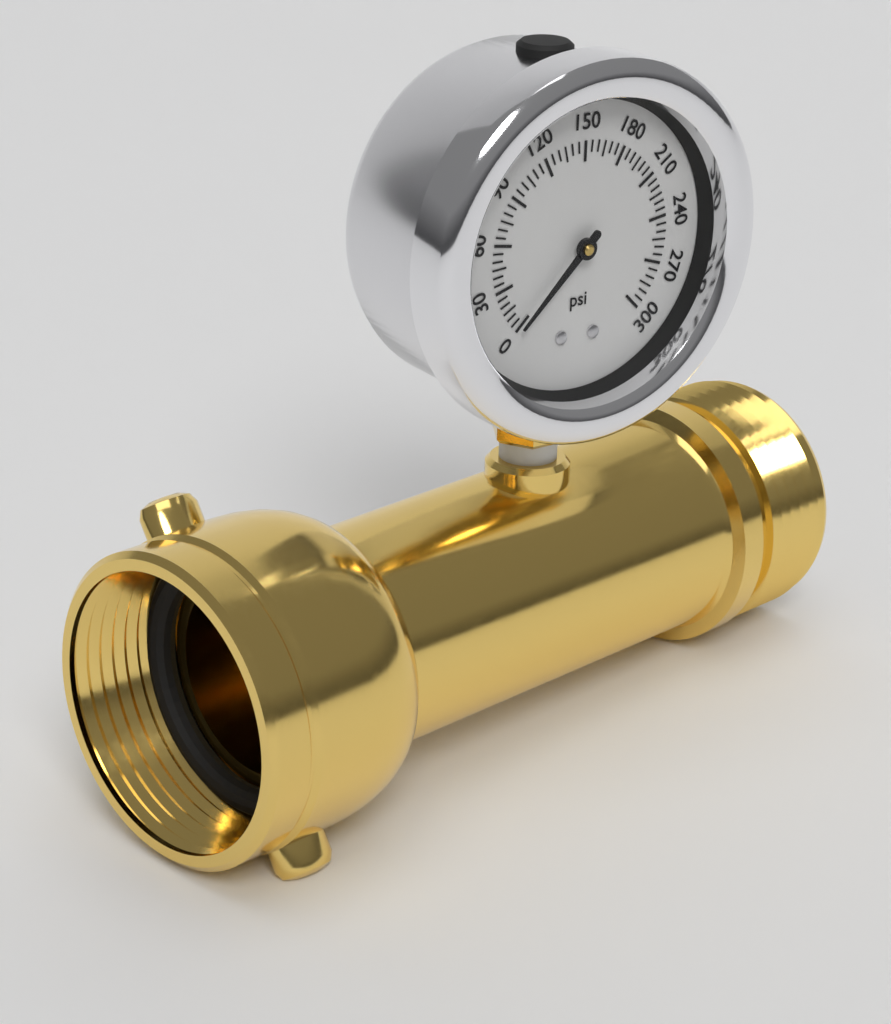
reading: 0 psi
